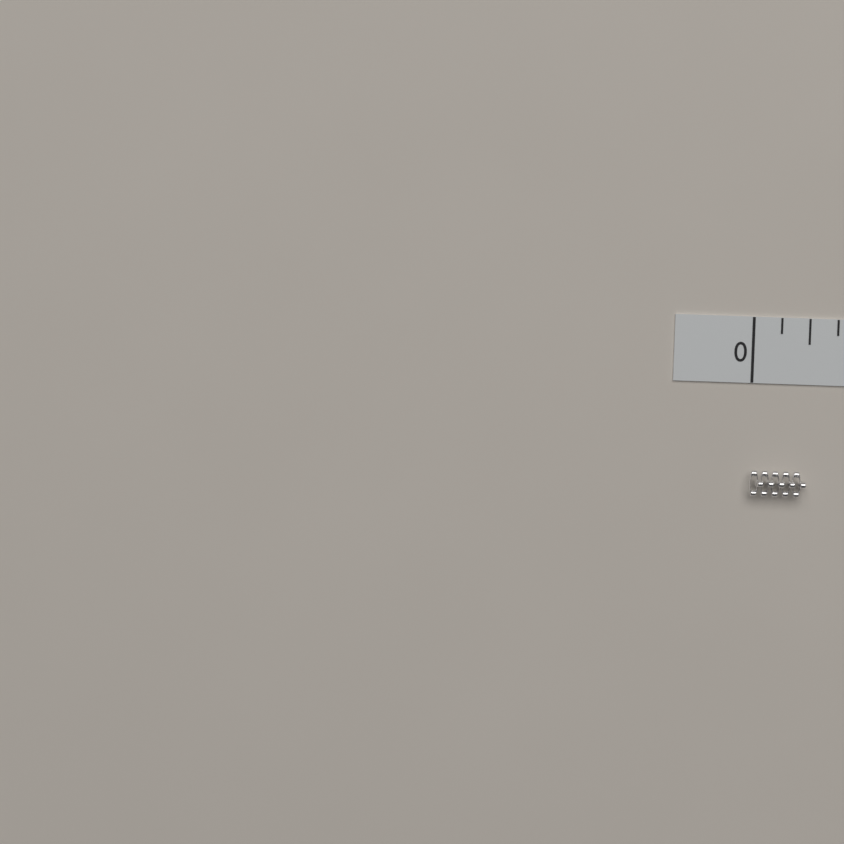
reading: 0.250 in
